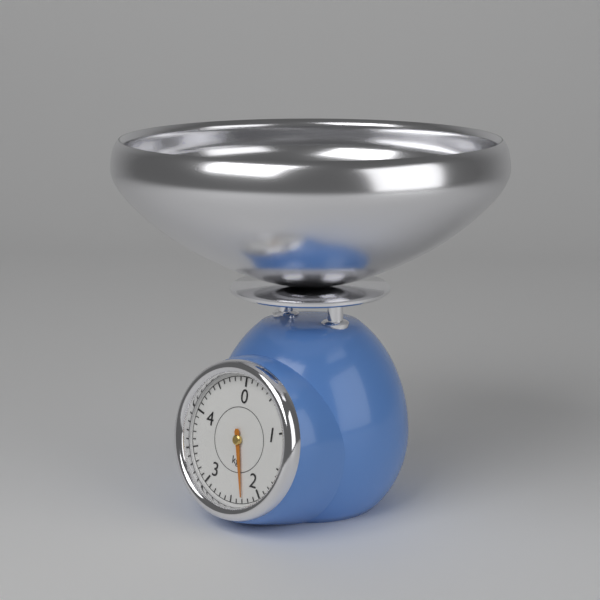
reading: 2.3 kg
